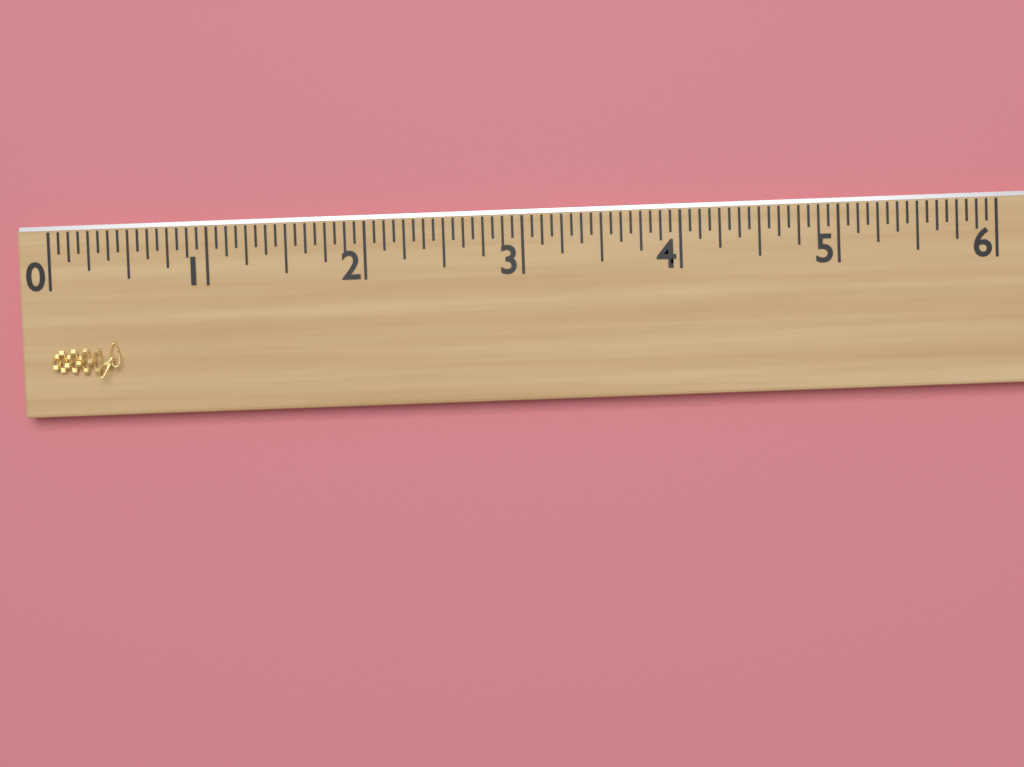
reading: 0.4375 (no unit)
